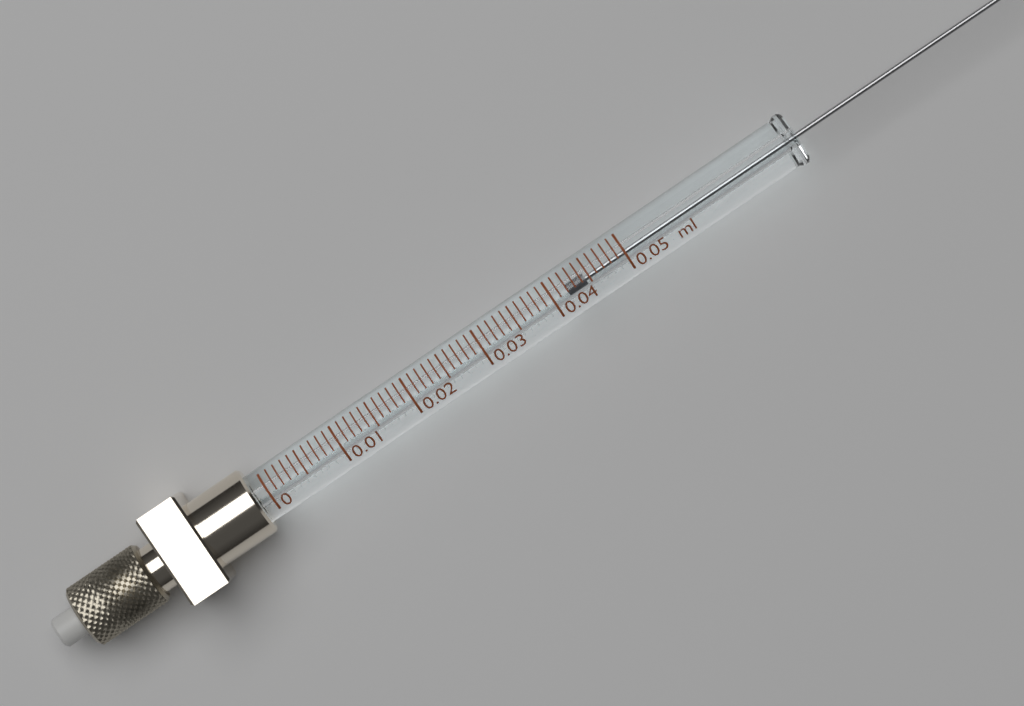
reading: 0.042 ml
